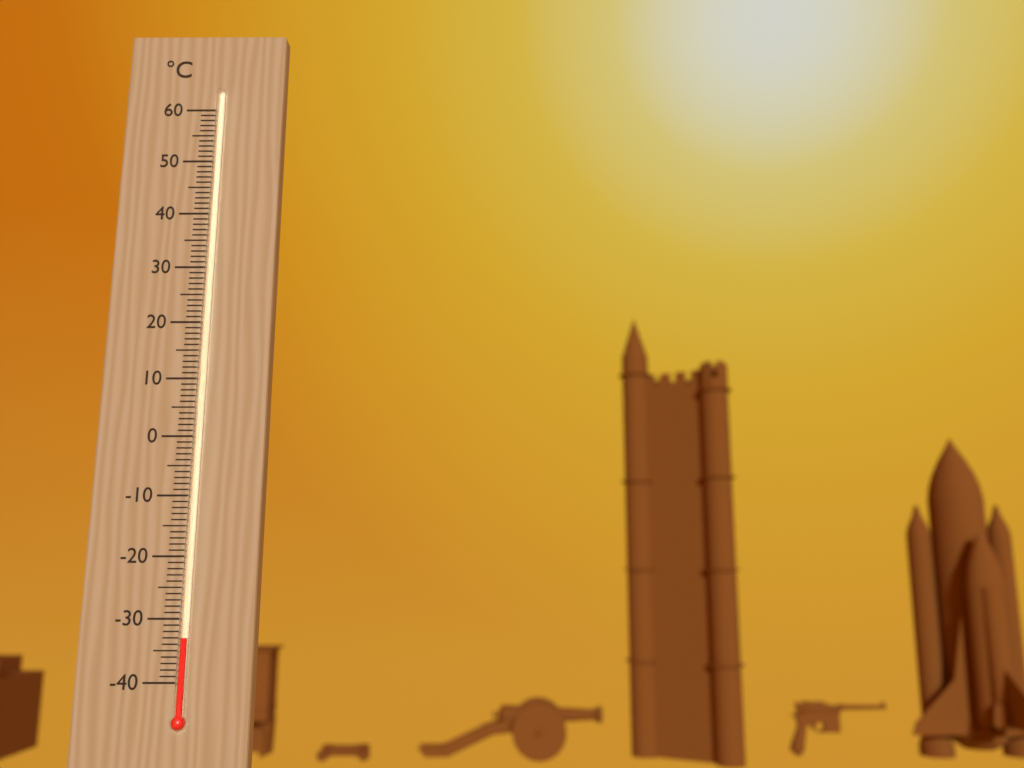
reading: -33 °C
